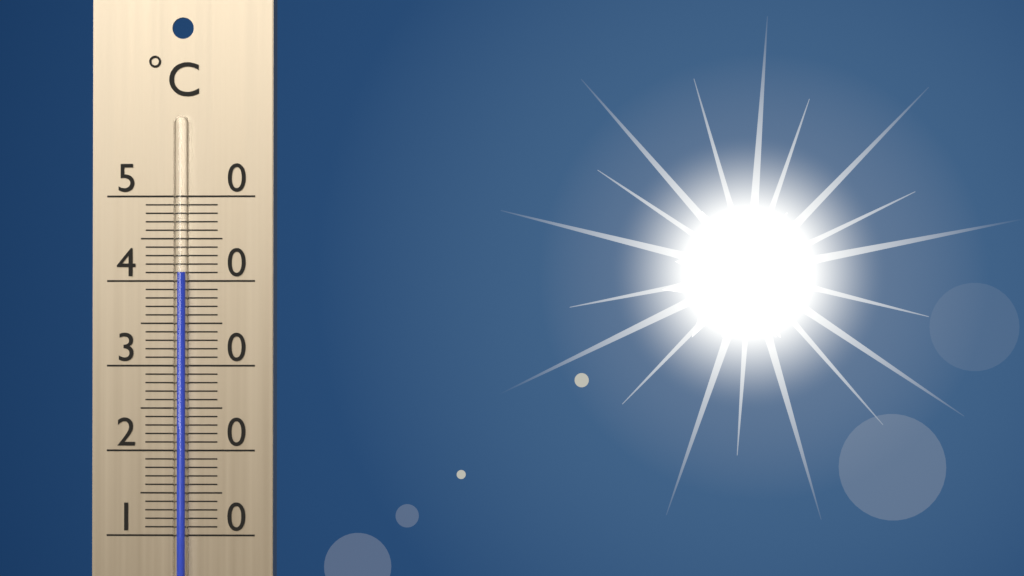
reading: 41 °C
